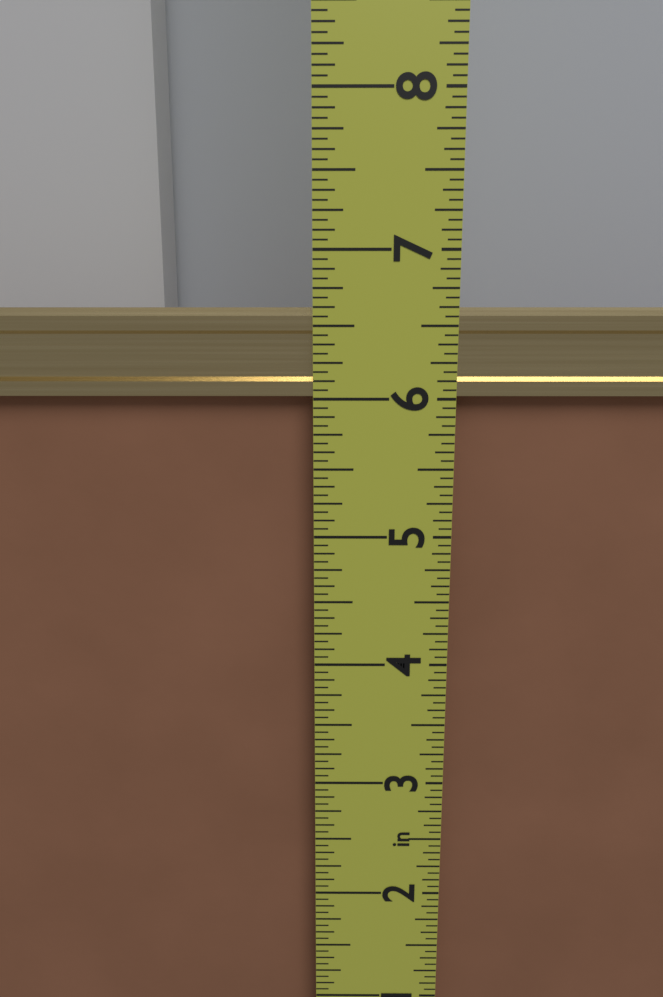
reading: 6.6250 in
